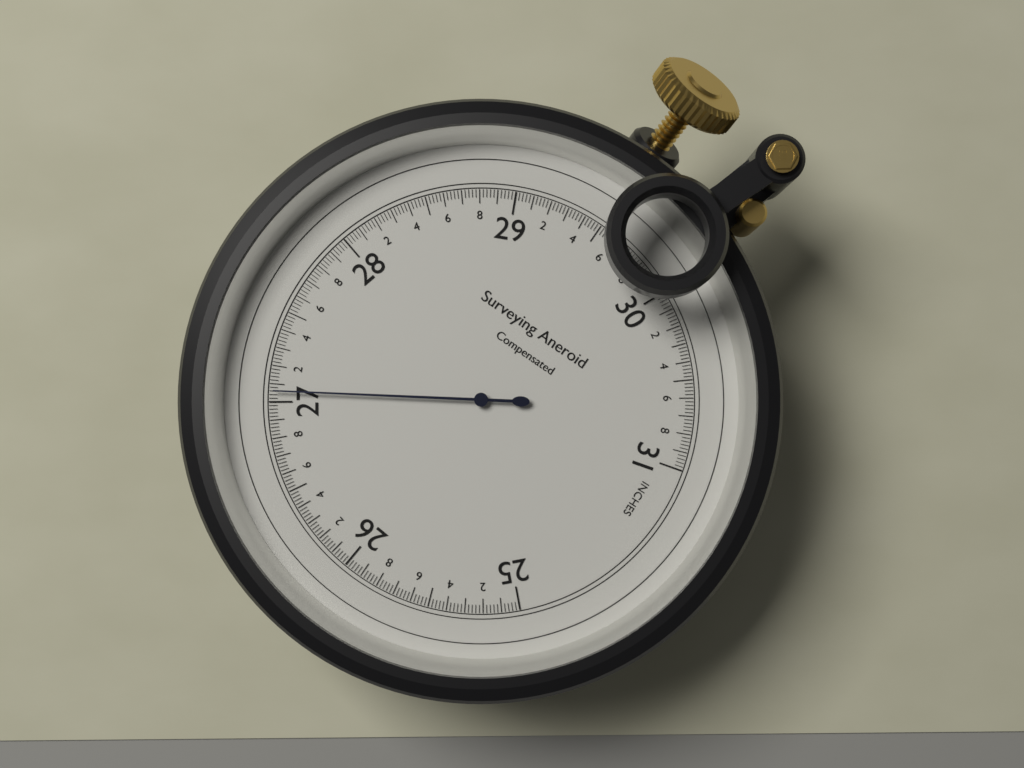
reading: 27.06 inches
